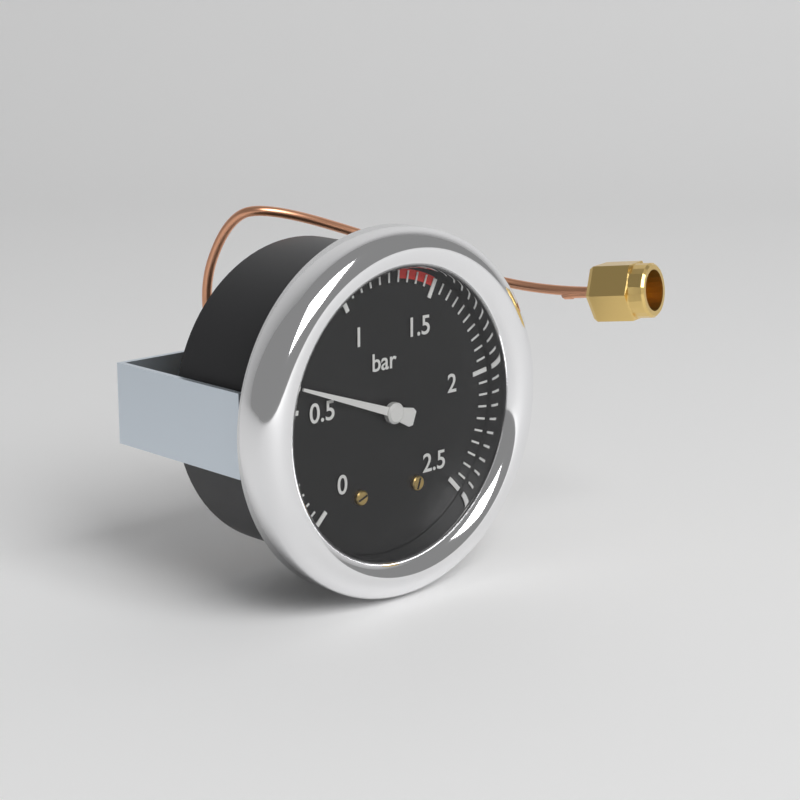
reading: 0.60 bar
